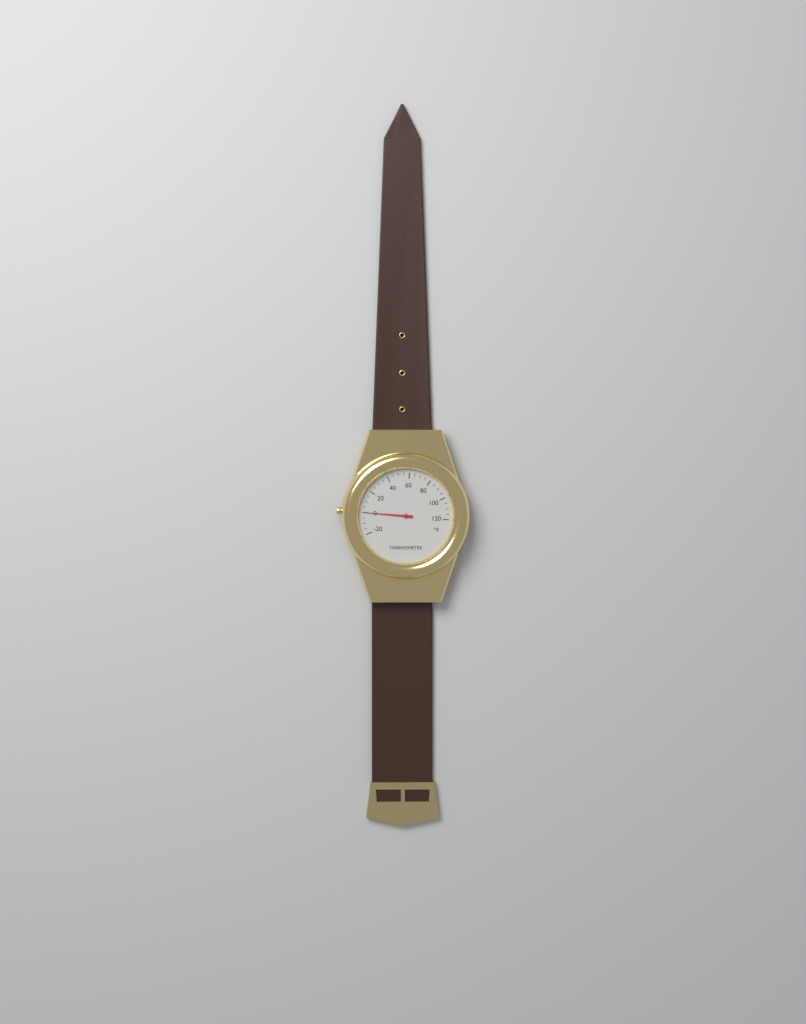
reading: 0 °F
